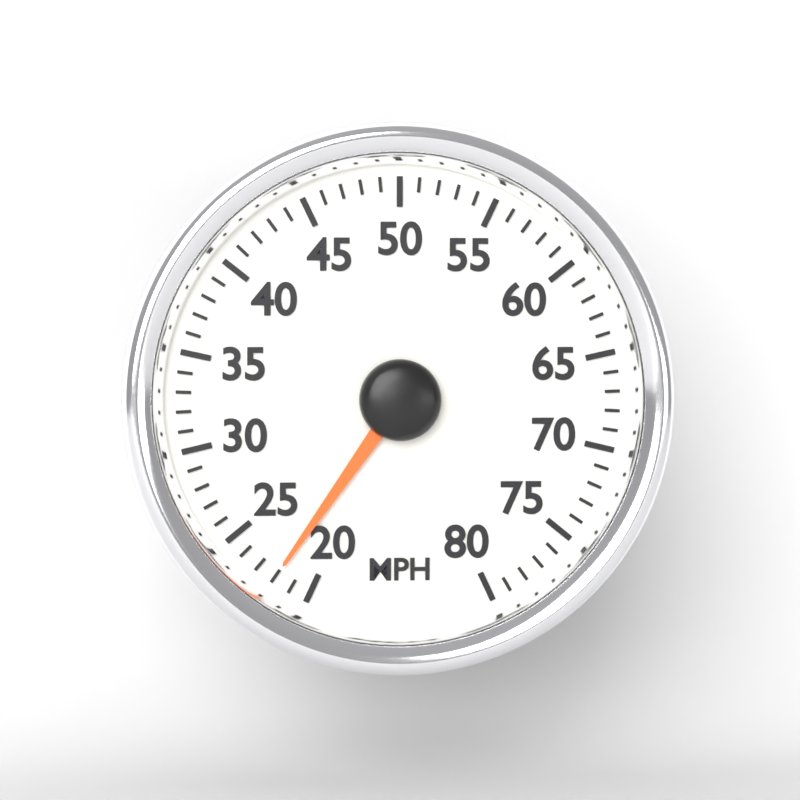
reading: 22 MPH
